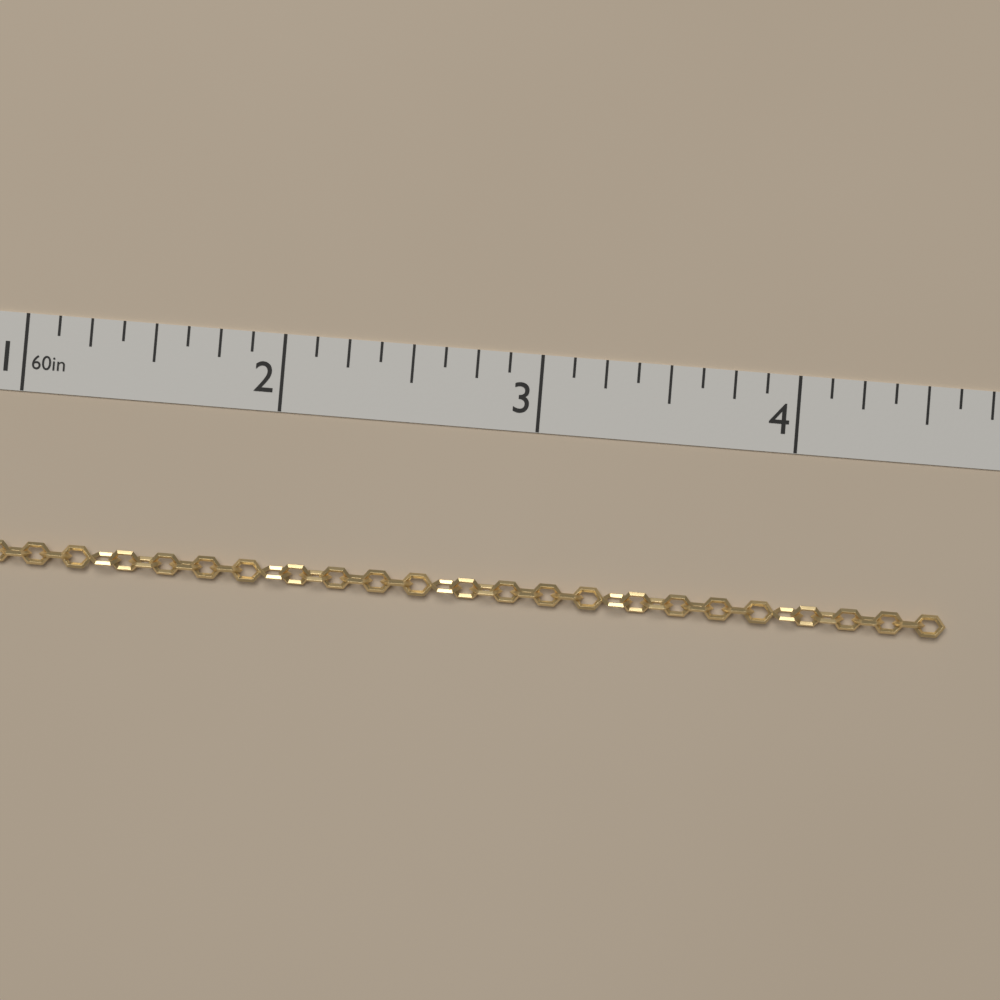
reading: 4.625 in
